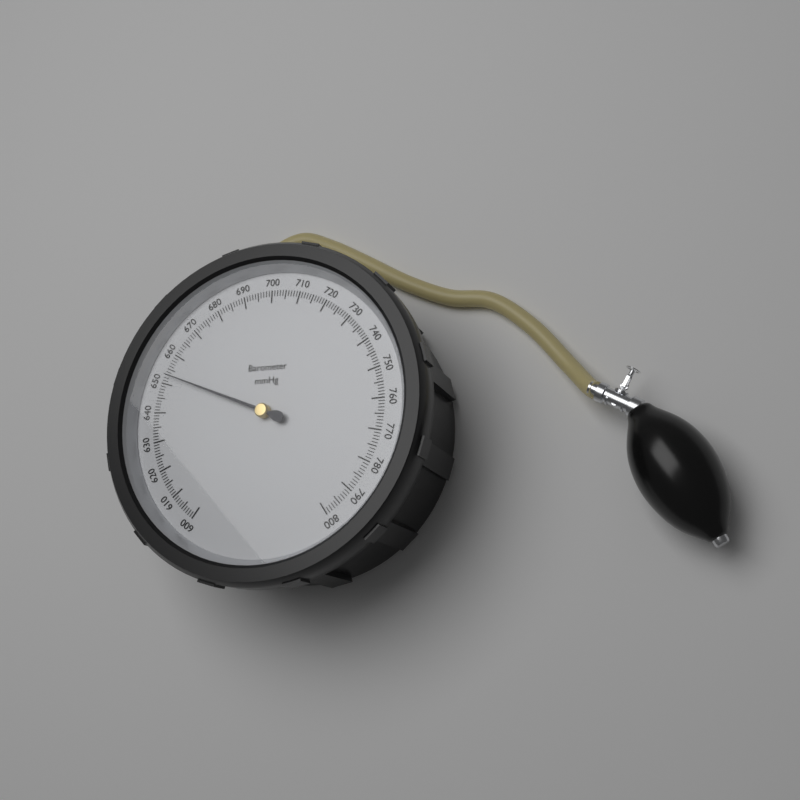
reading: 653 mmHg
